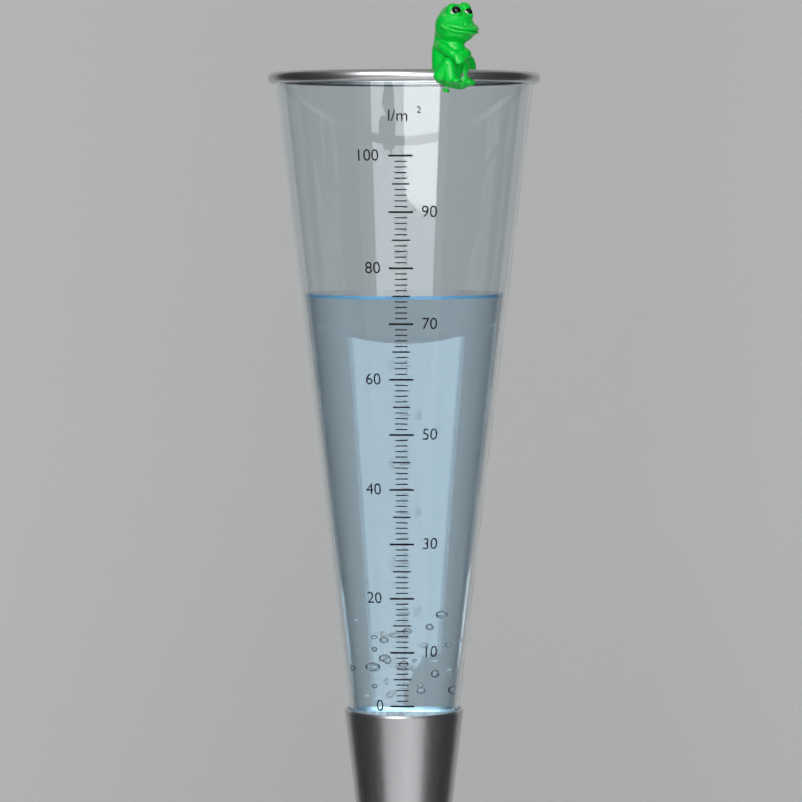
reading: 75 l/m²
